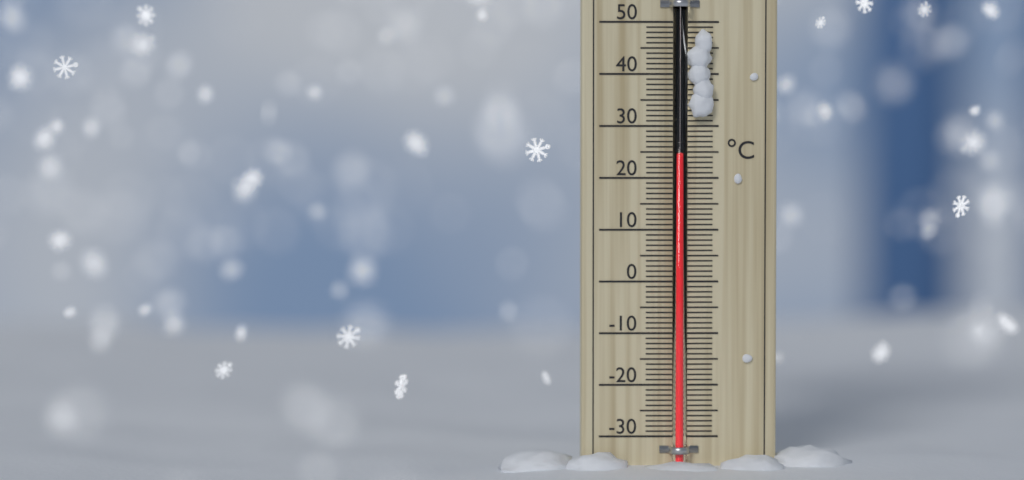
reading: 24 °C
